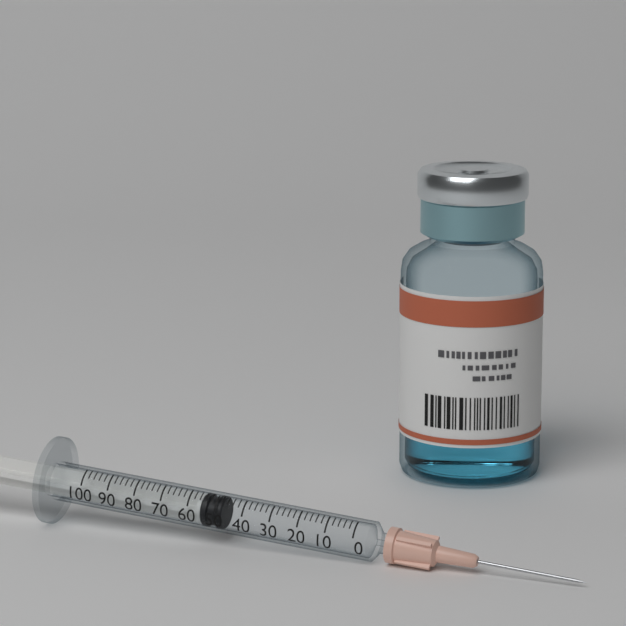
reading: 48 (no unit)
